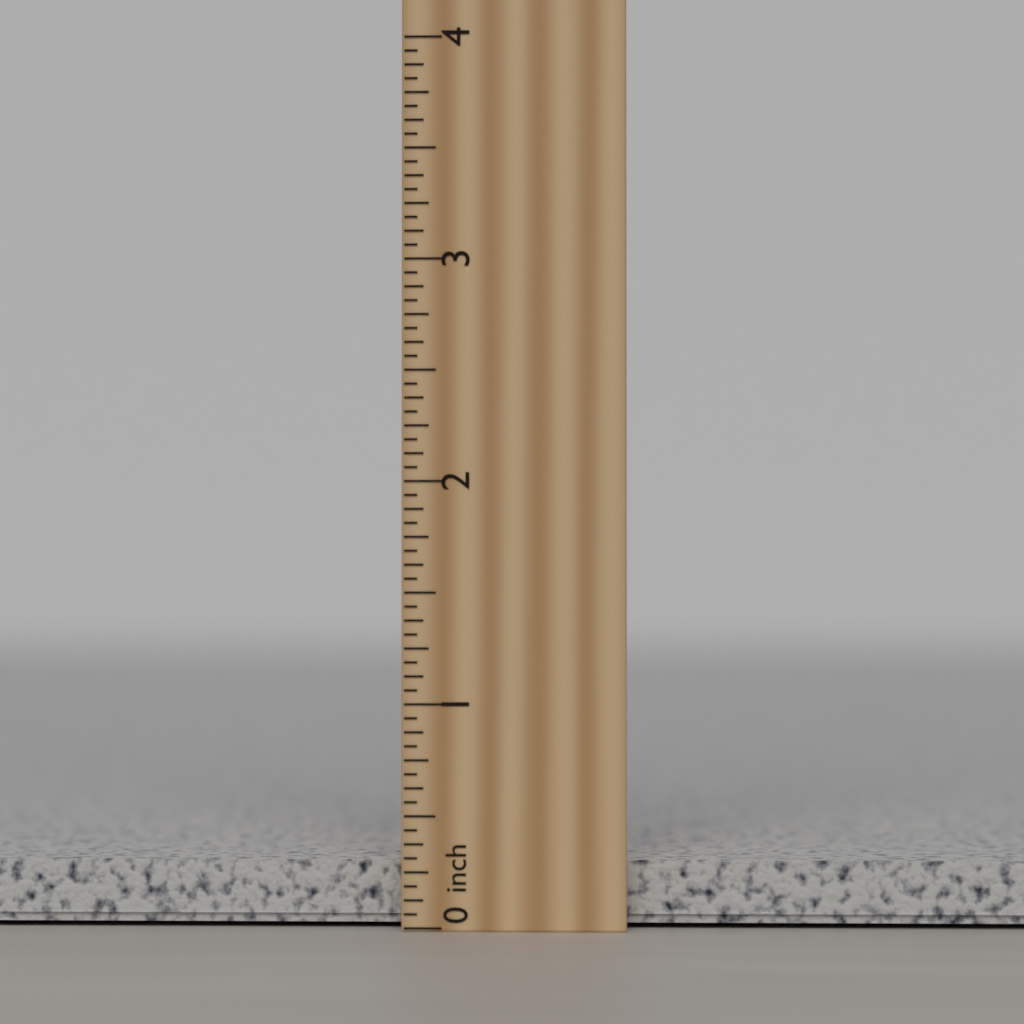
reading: 0.3125 inch
